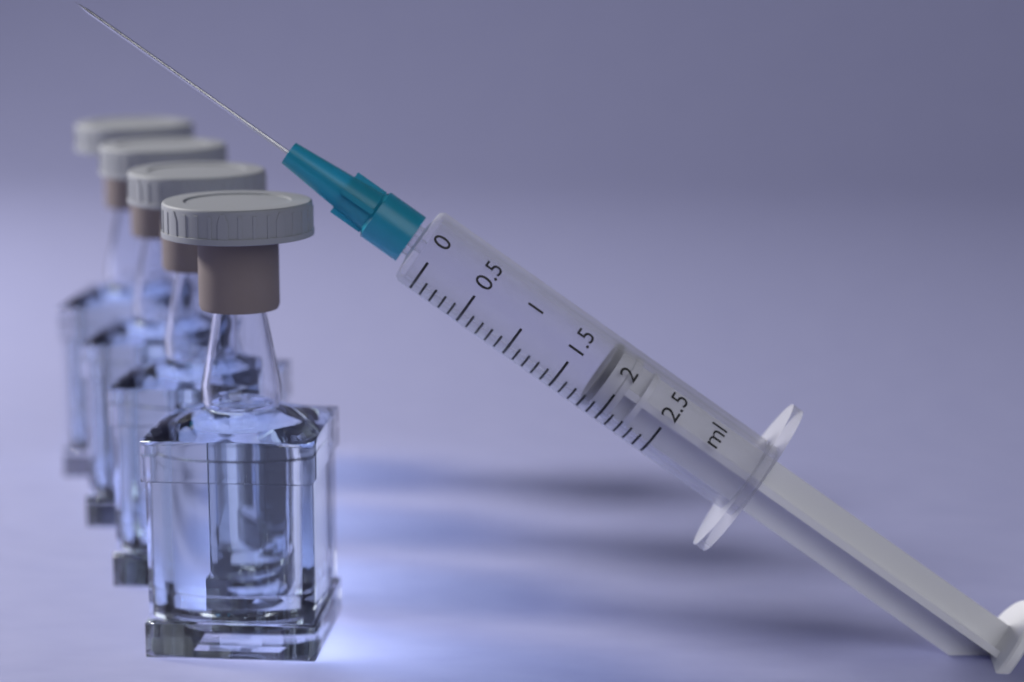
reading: 1.8 ml
